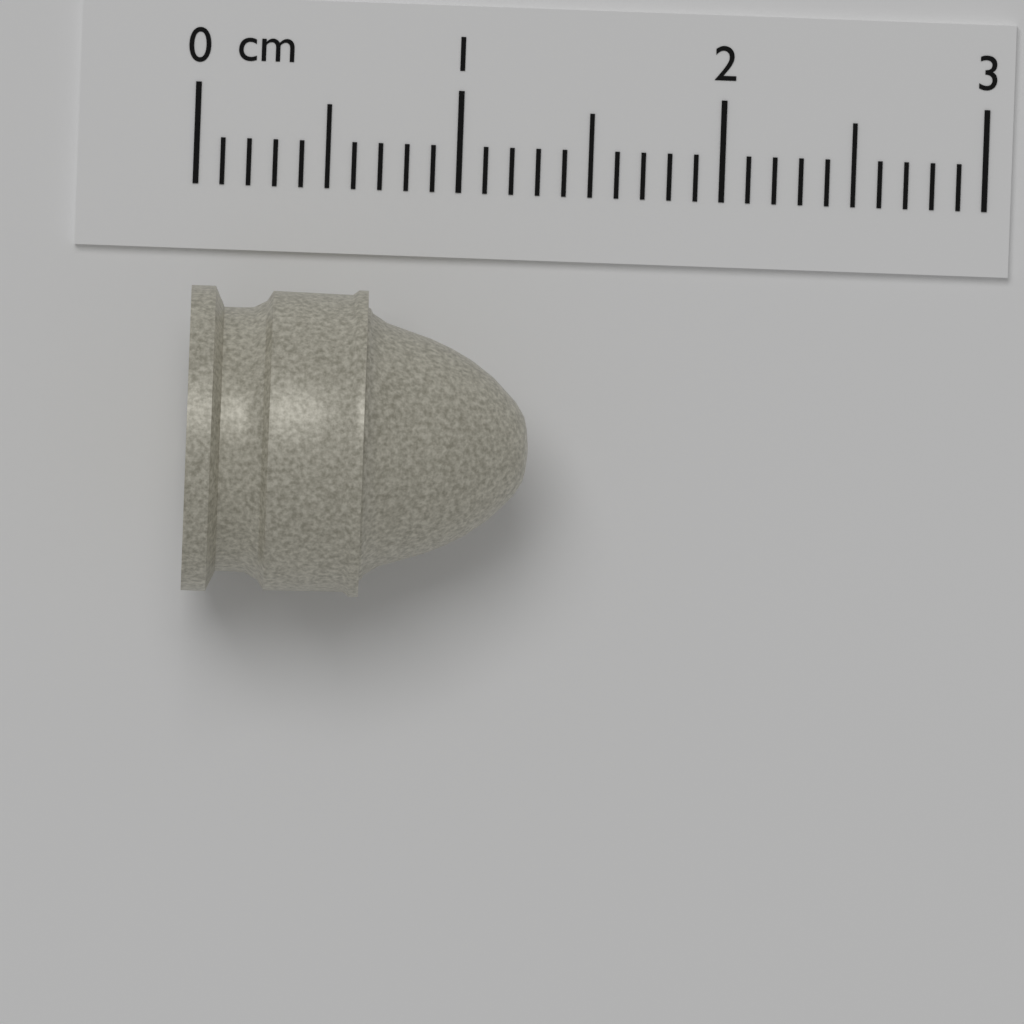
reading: 1.3 cm
